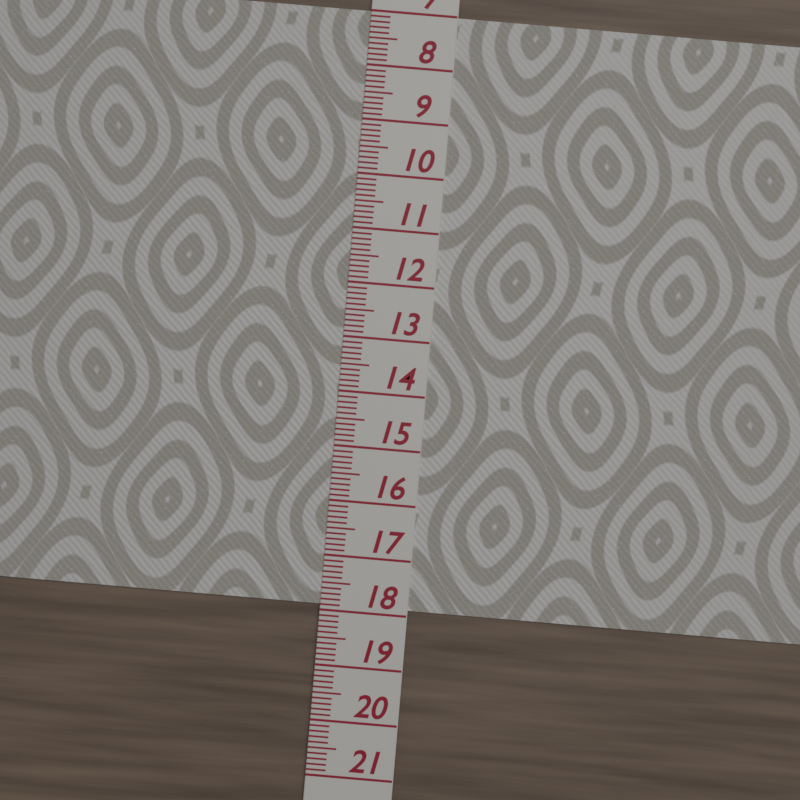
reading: 17.9 (no unit)
